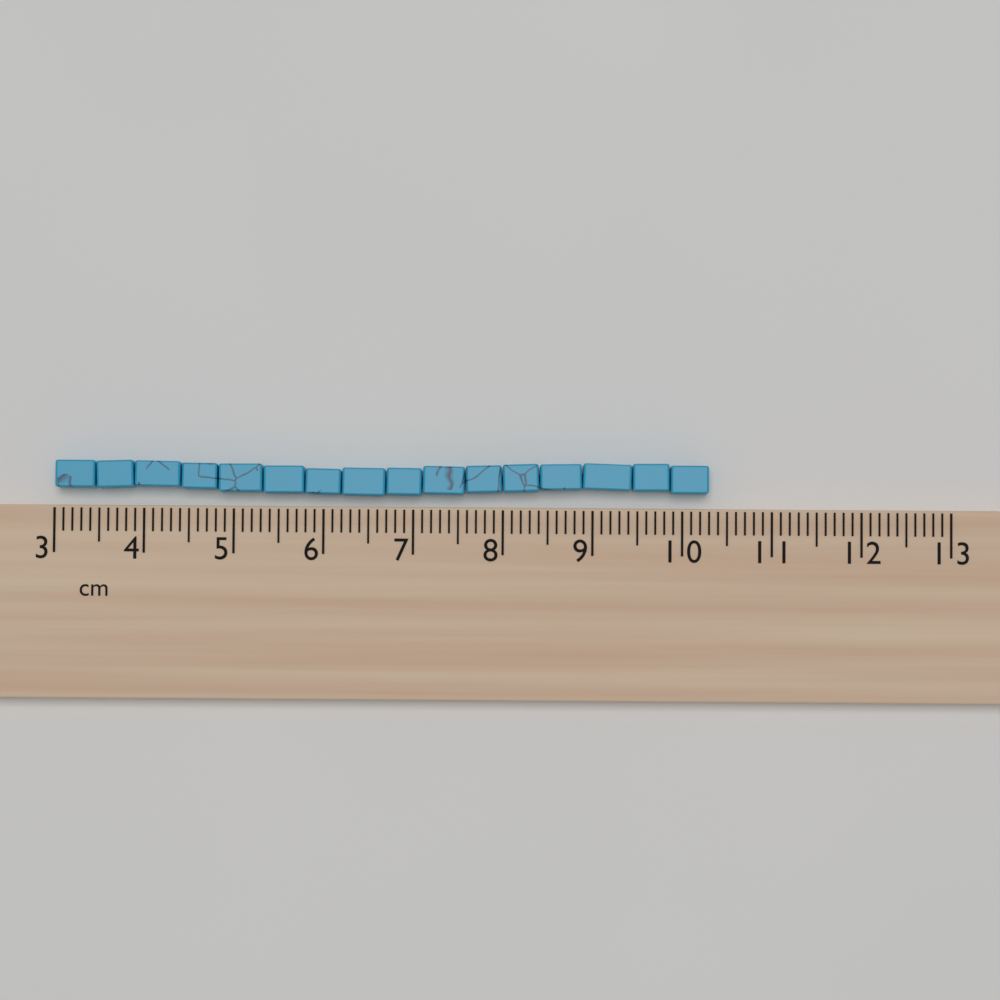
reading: 10.3 cm
